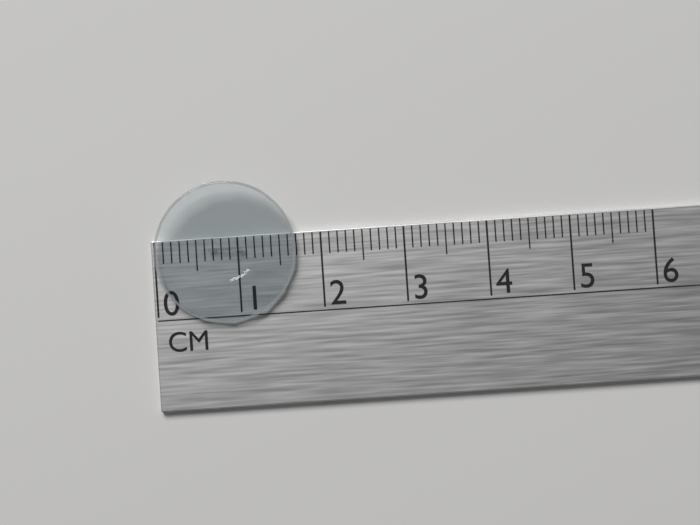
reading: 1.7 cm
